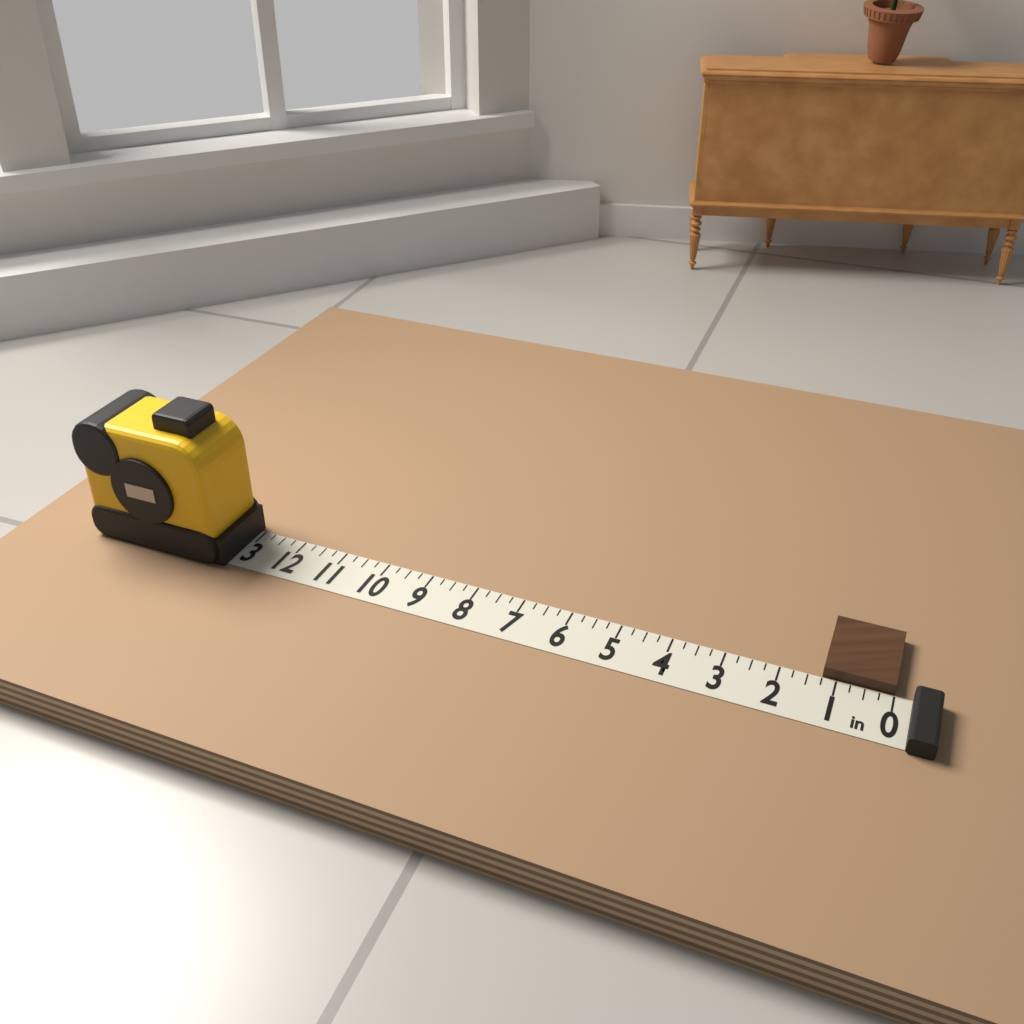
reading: 1.25 in
